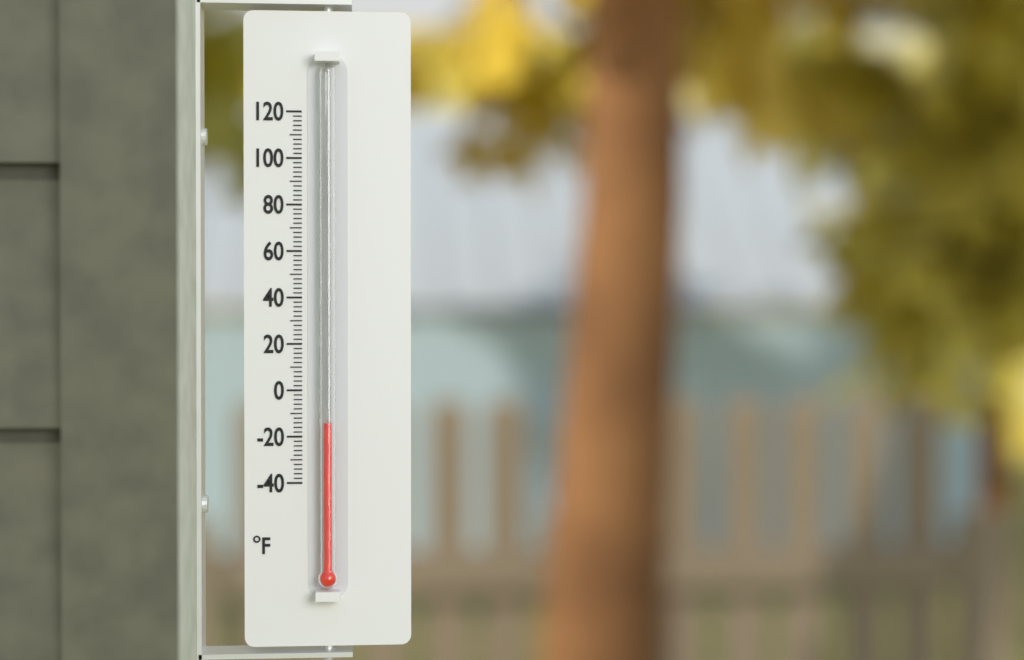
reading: -14 °F
